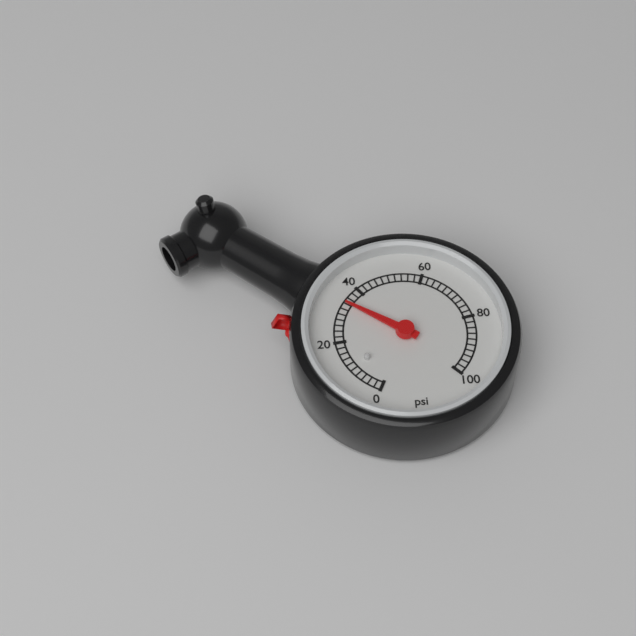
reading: 34 psi
